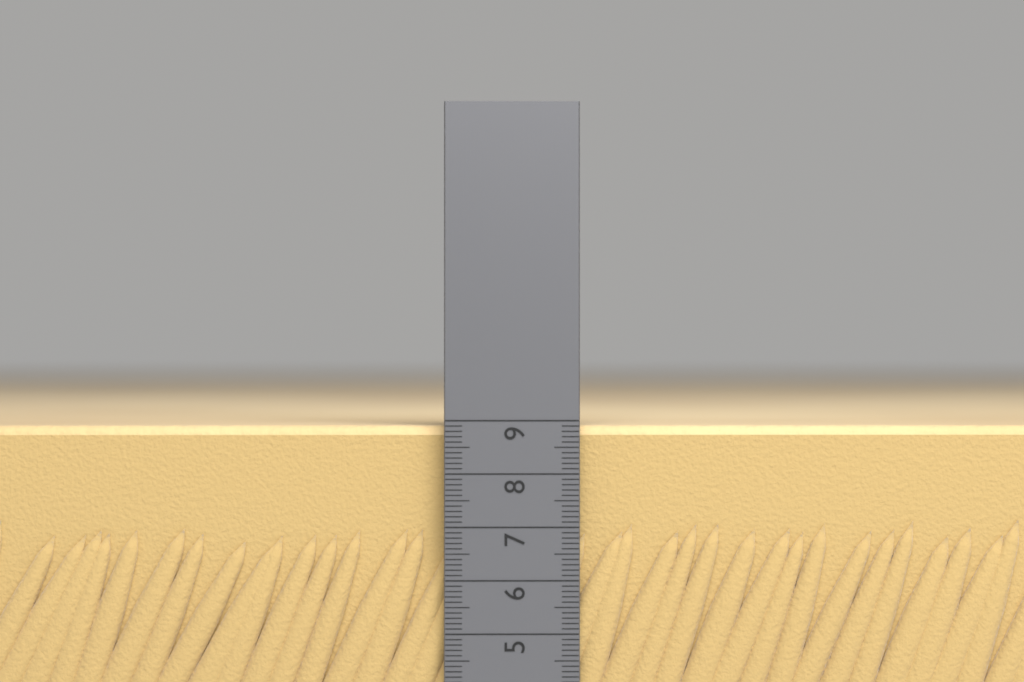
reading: 8.9 cm
